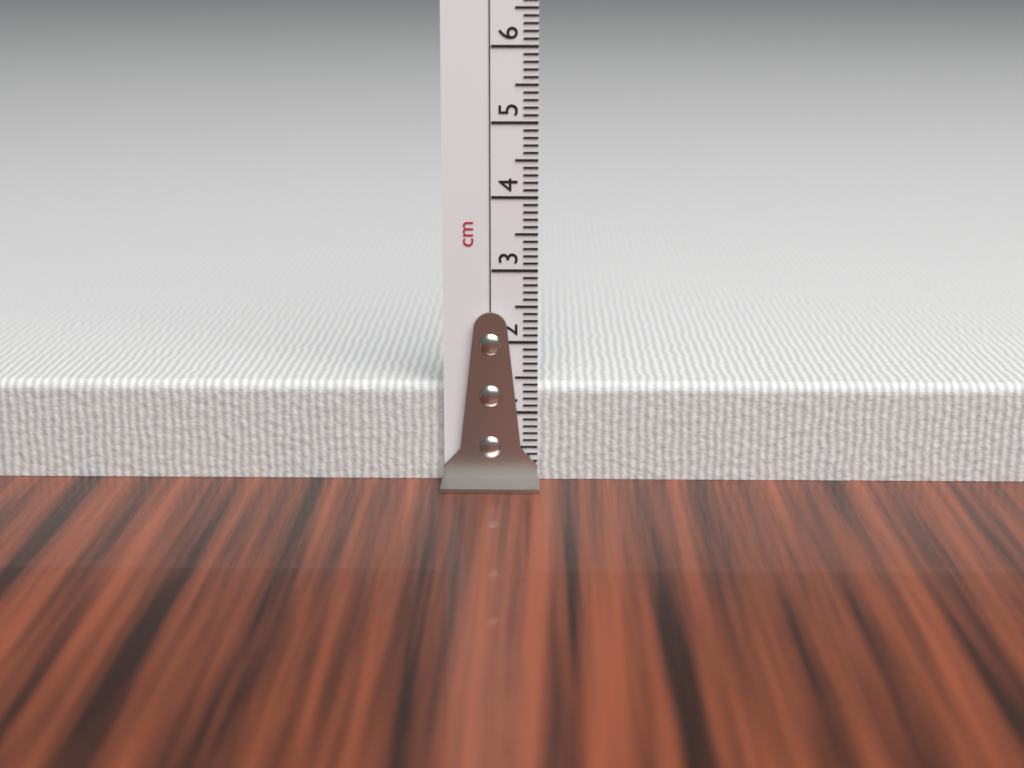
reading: 1.4 cm
